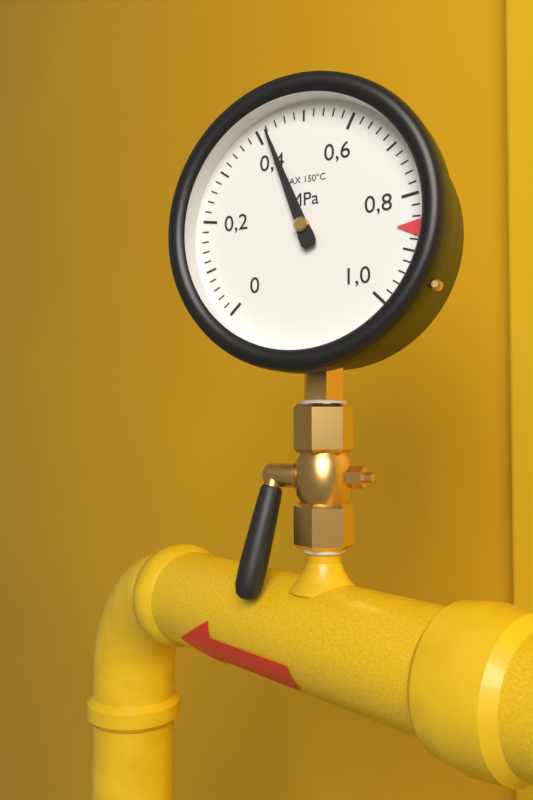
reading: 0.42 MPa
